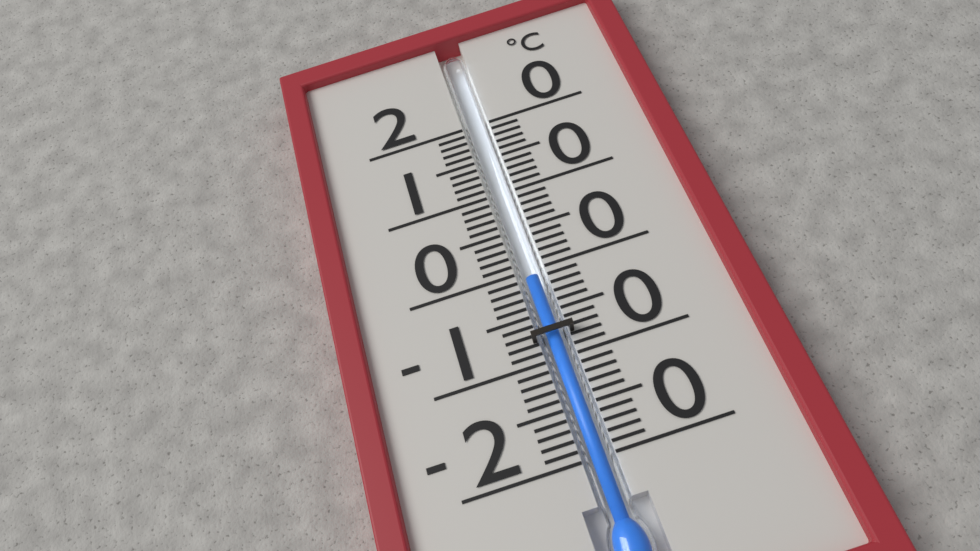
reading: -1 °C
